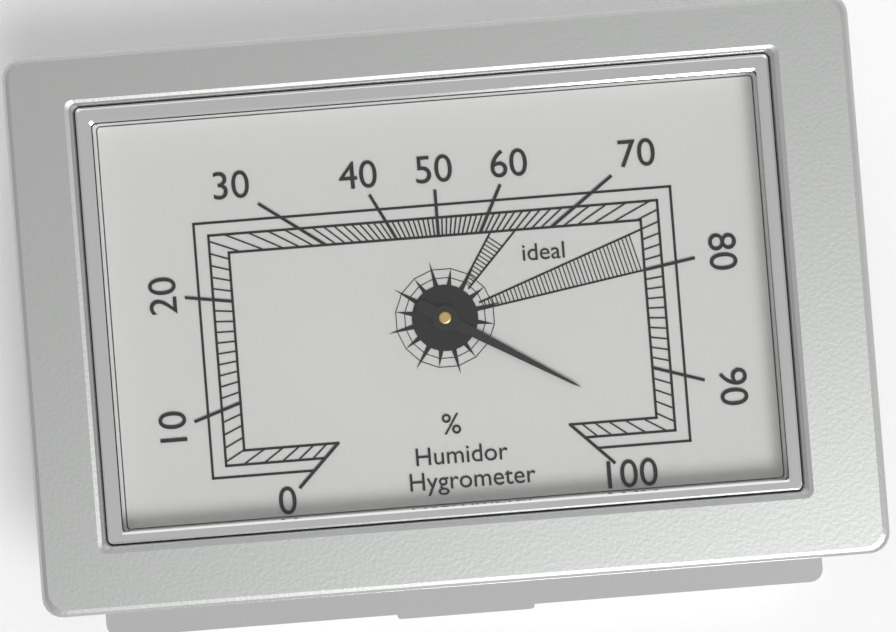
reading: 95 %
